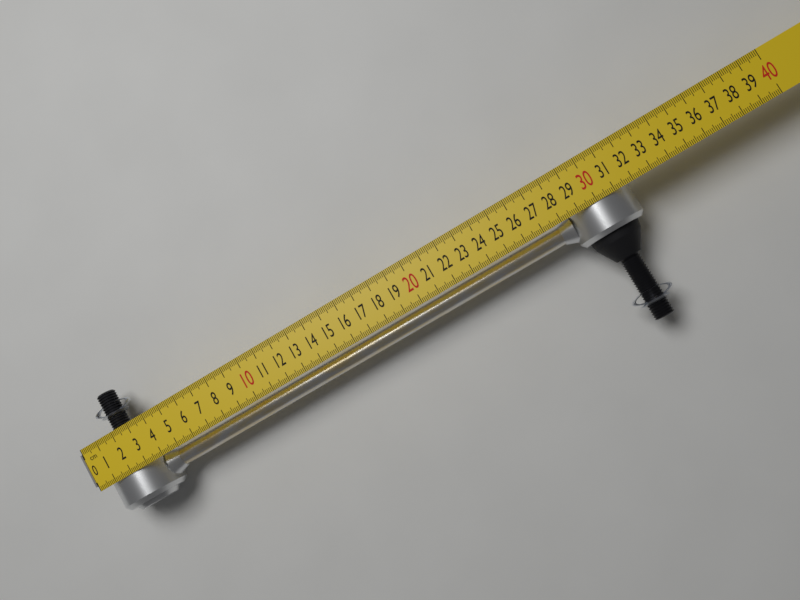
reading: 32.0 cm
